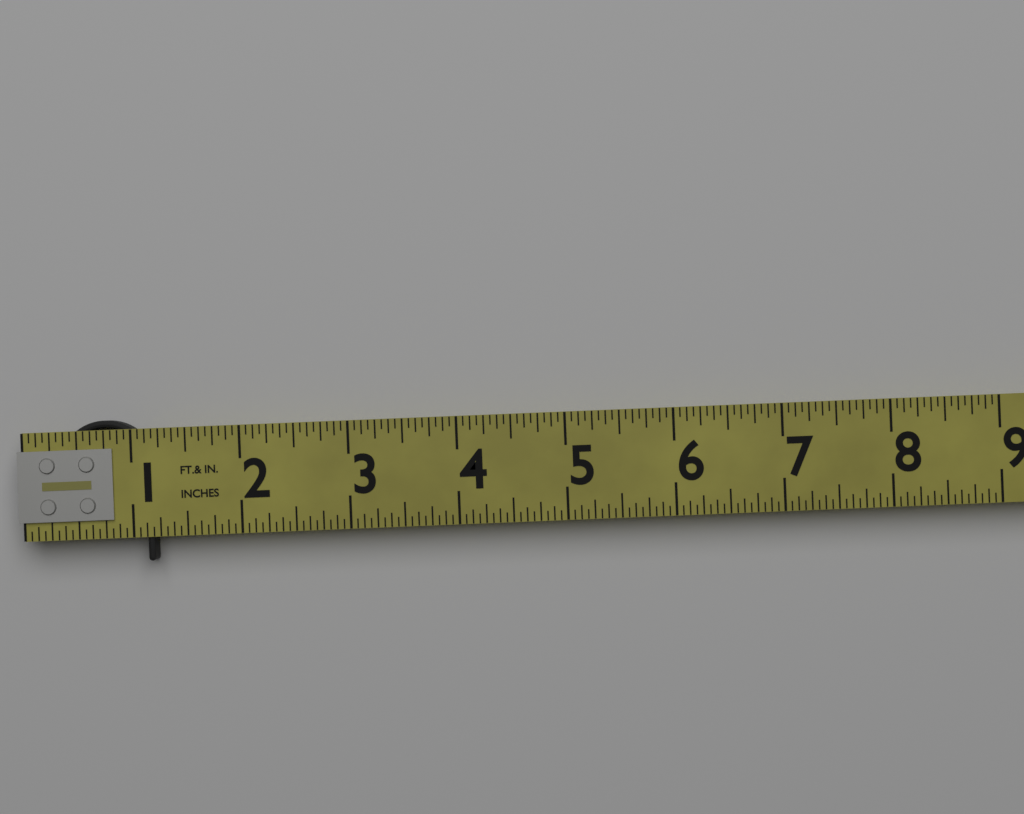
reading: 1.1875 in
